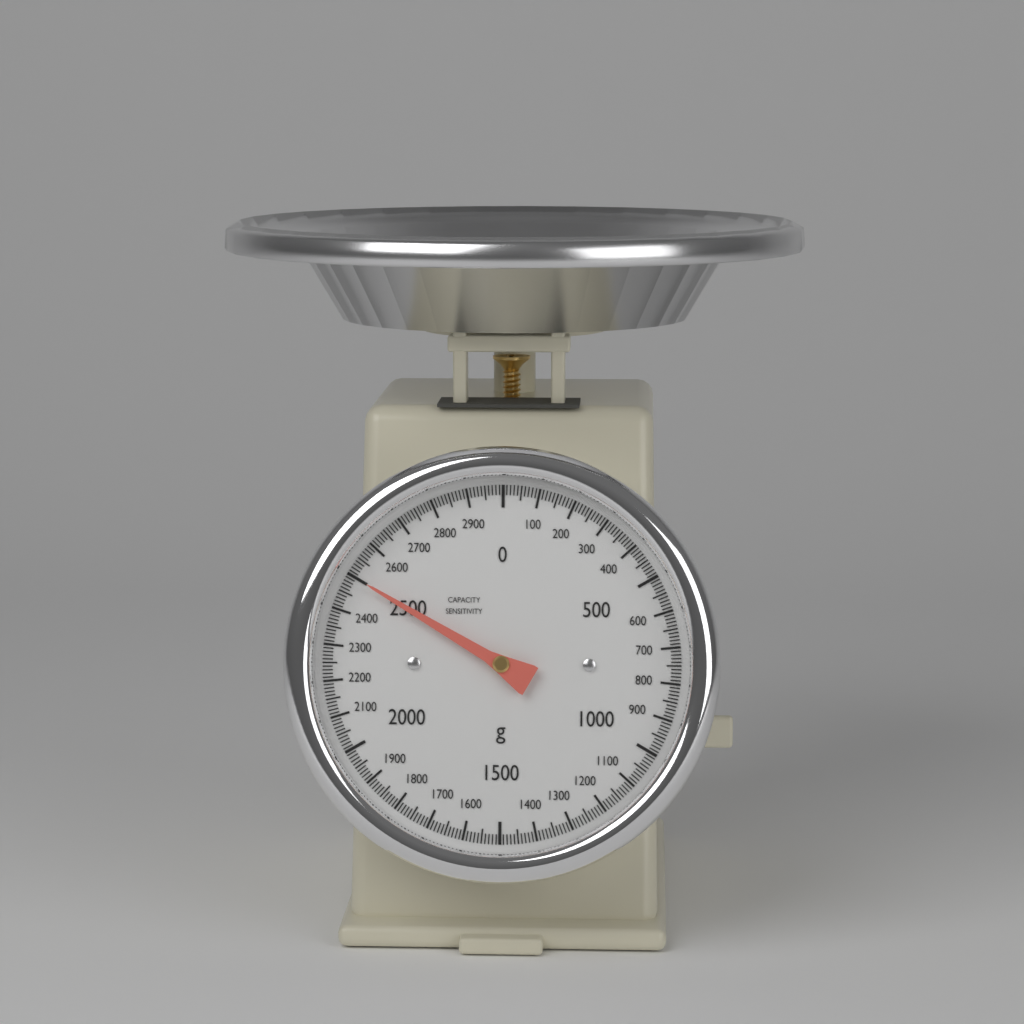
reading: 2500 g
